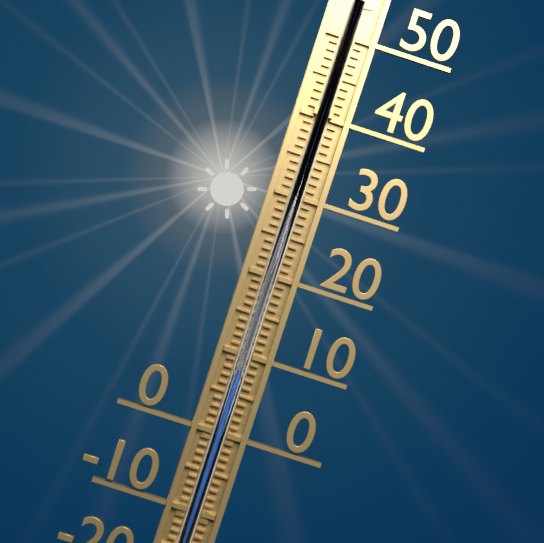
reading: 8 °C
